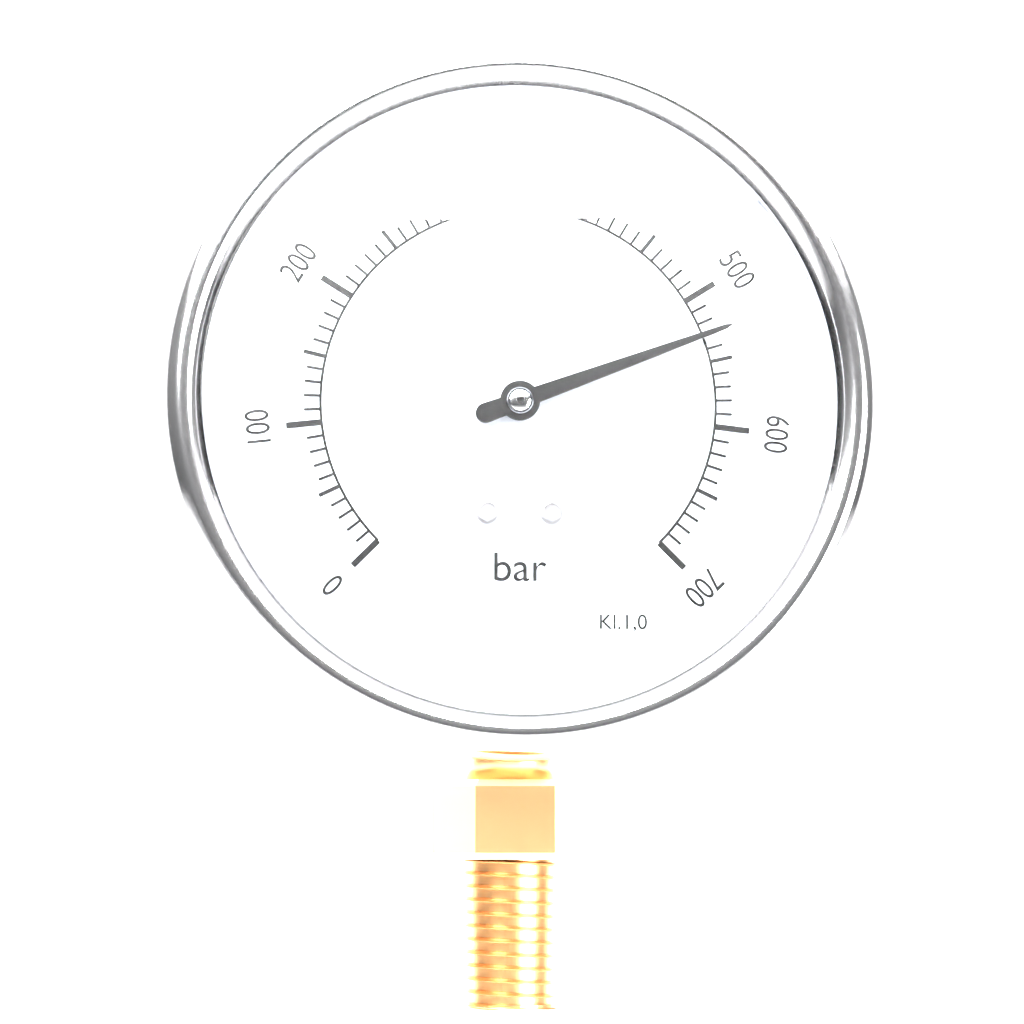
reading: 530 bar
